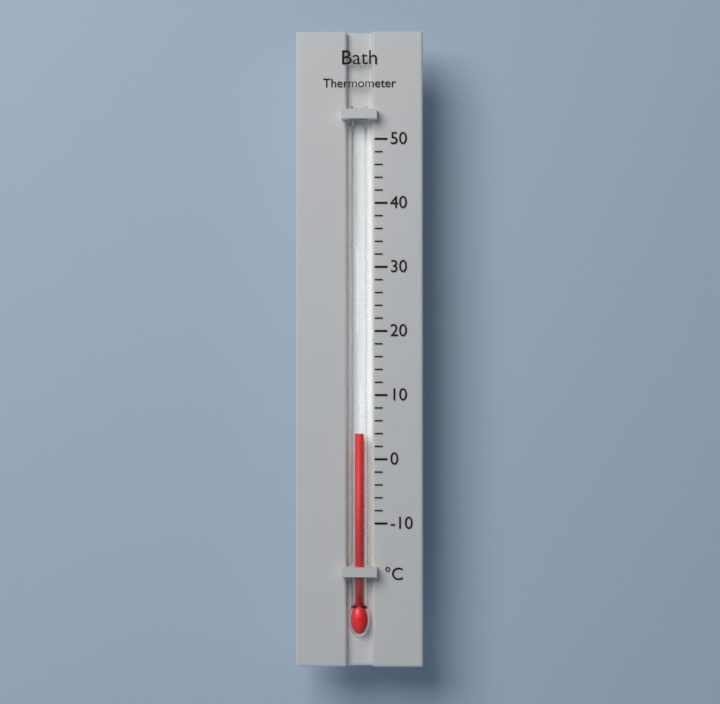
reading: 4 °C
